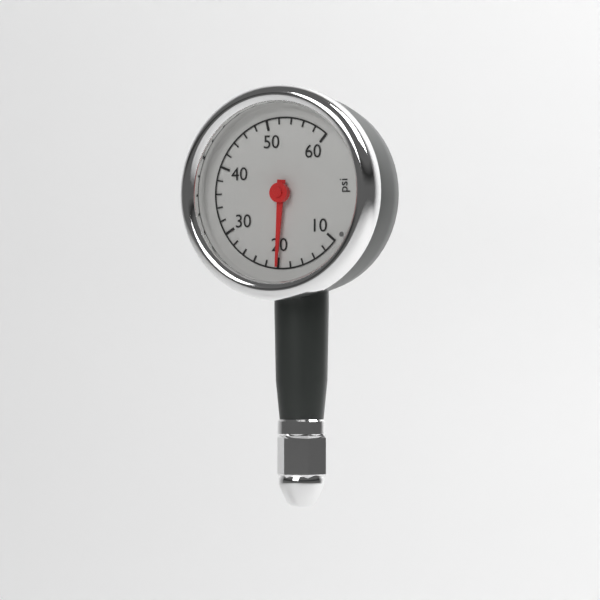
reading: 20 psi
